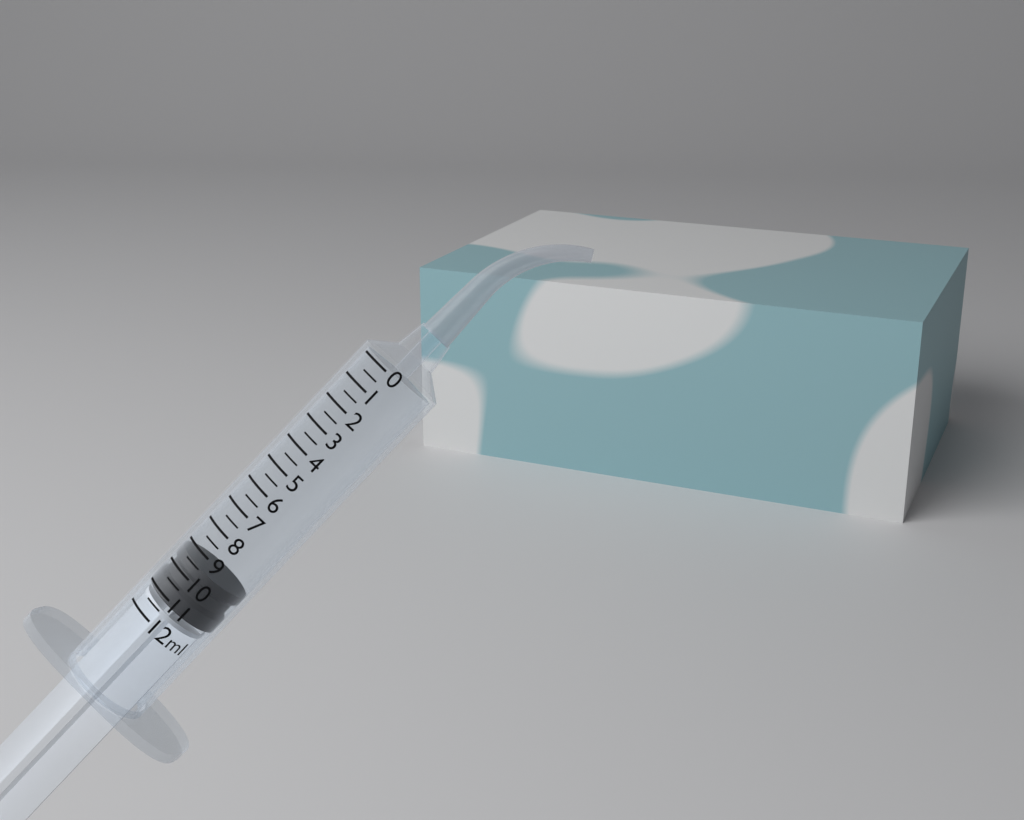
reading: 9.5 ml
